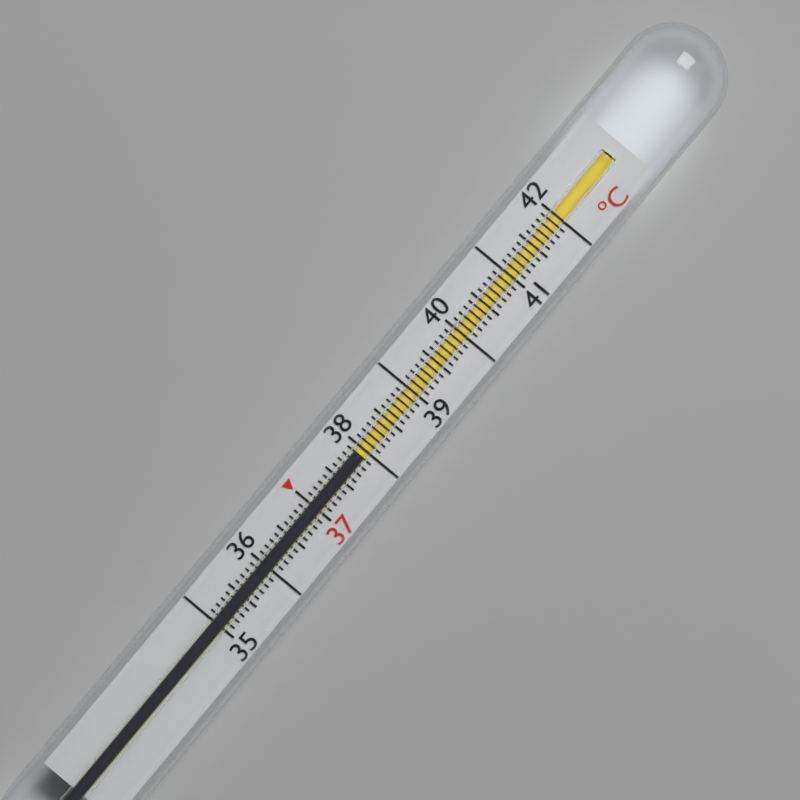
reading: 37.9 °C
